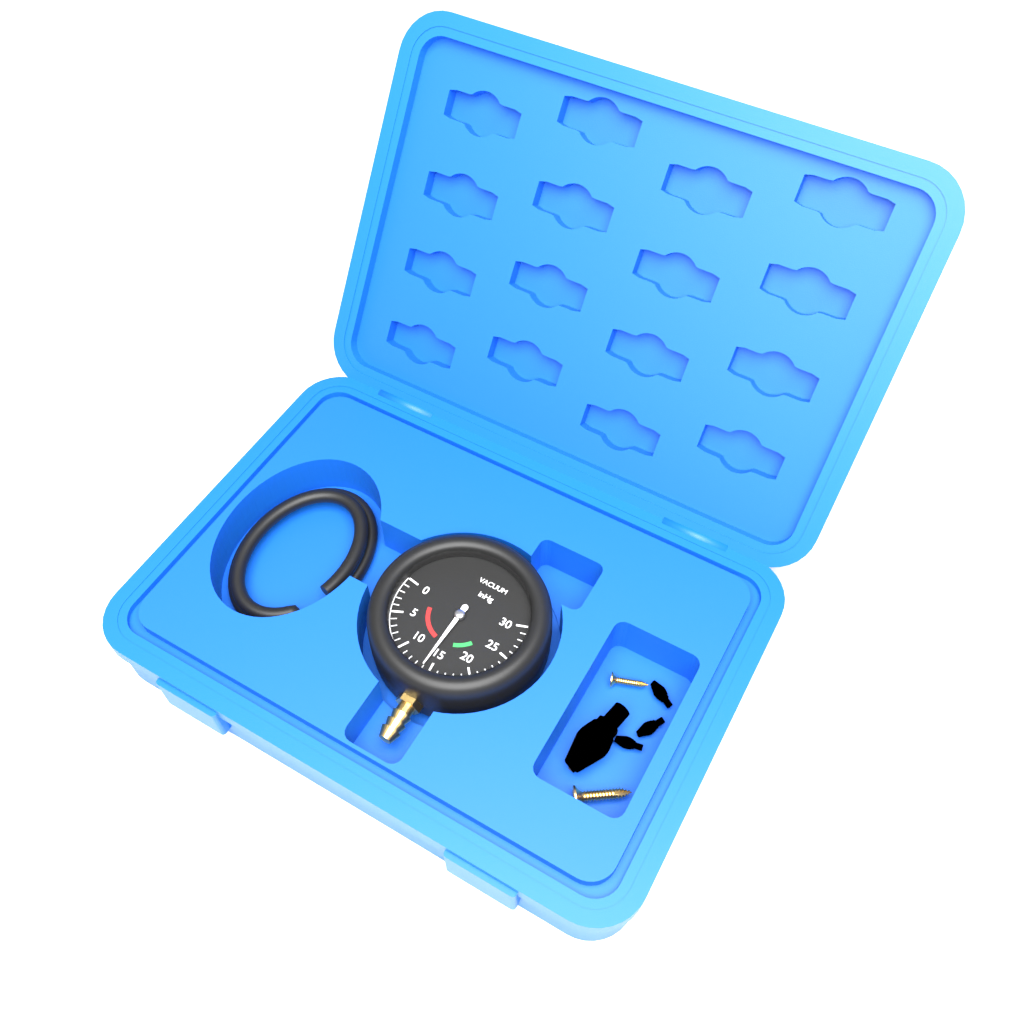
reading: 14 inHg
